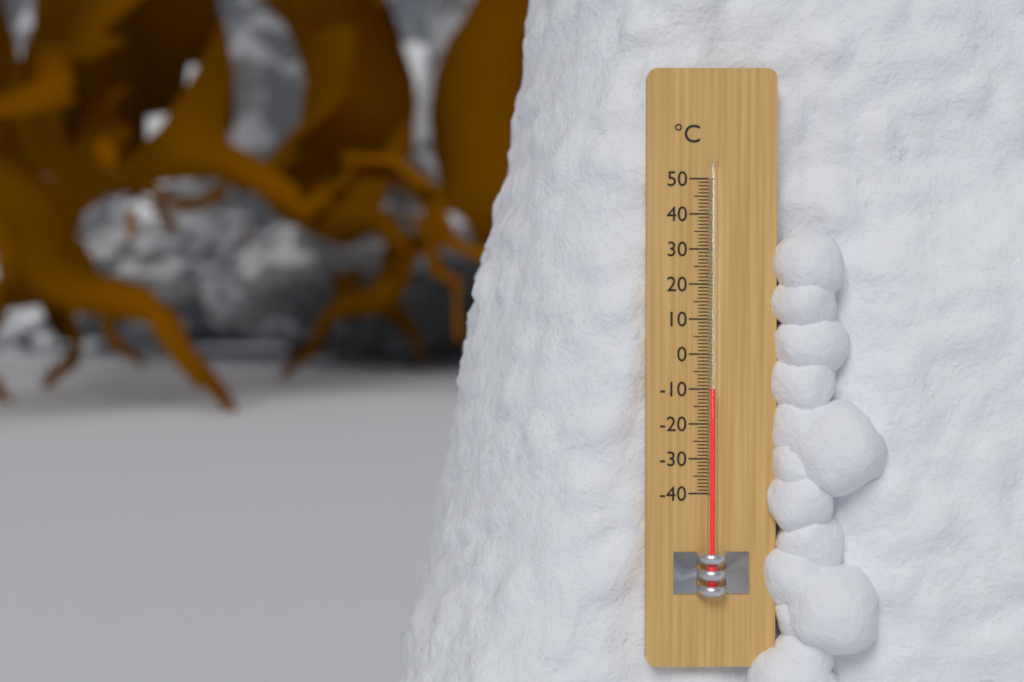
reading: -10 °C
